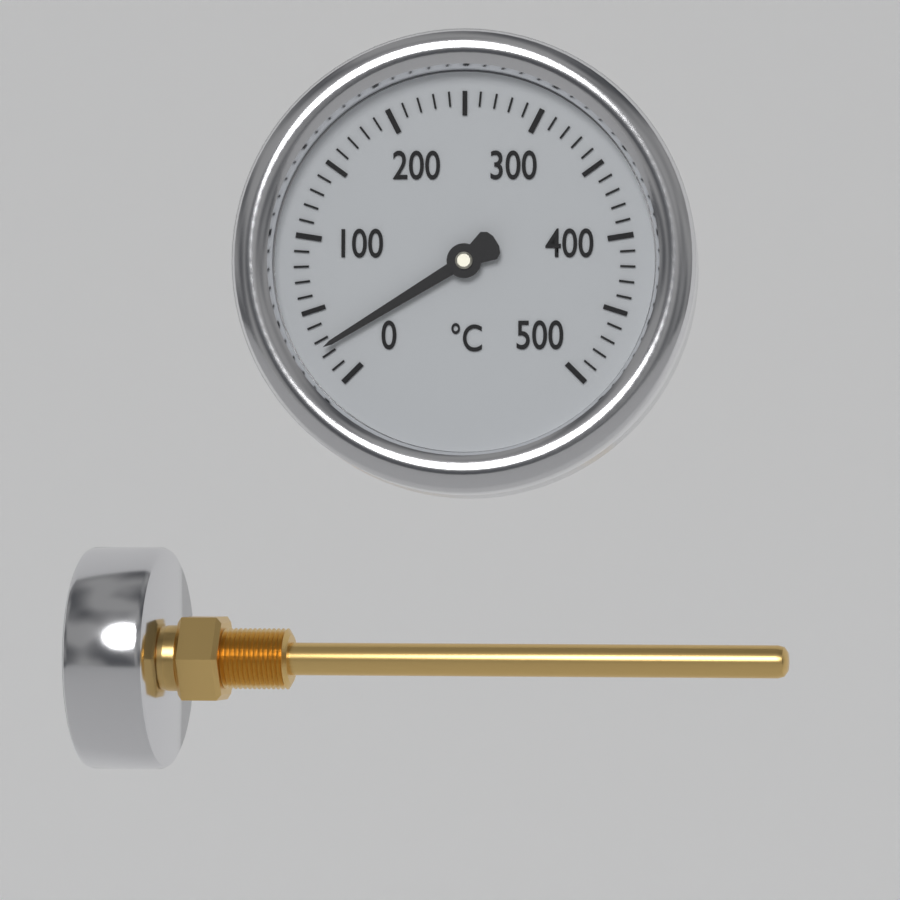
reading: 25 °C
